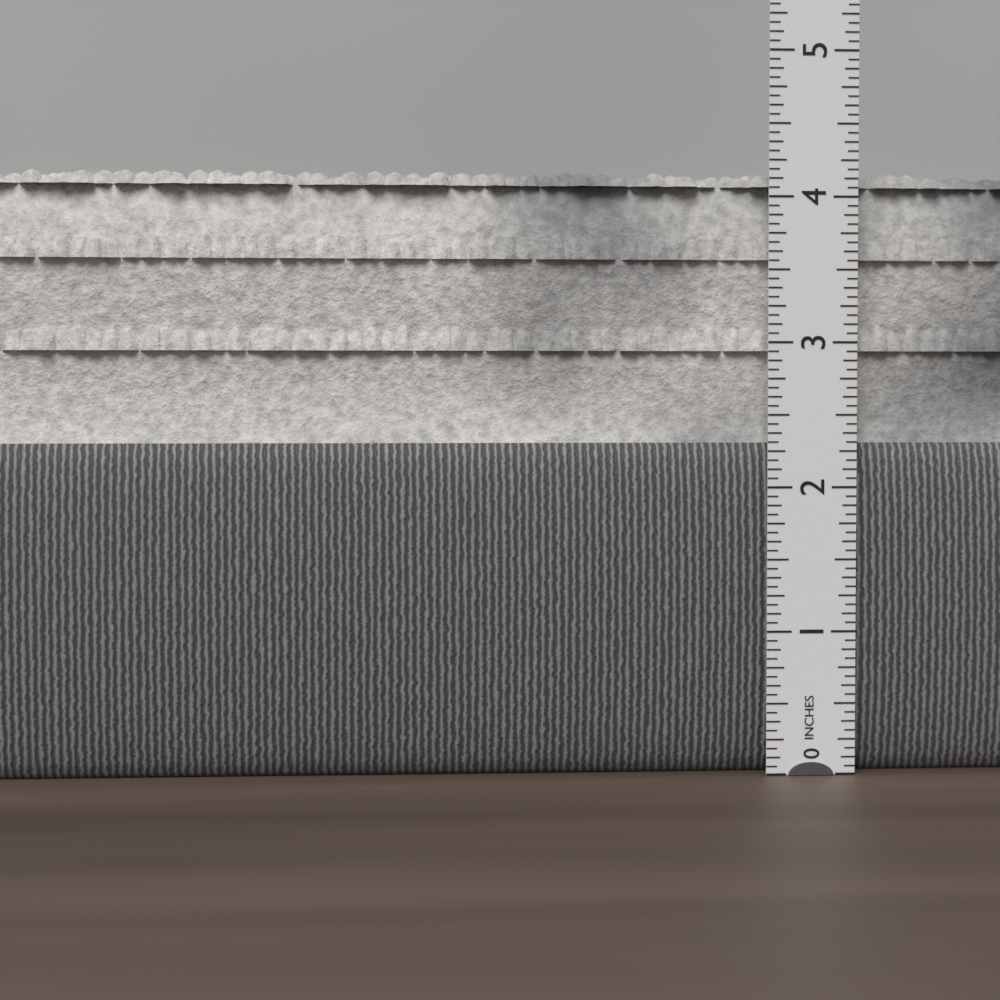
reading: 4.1875 in
